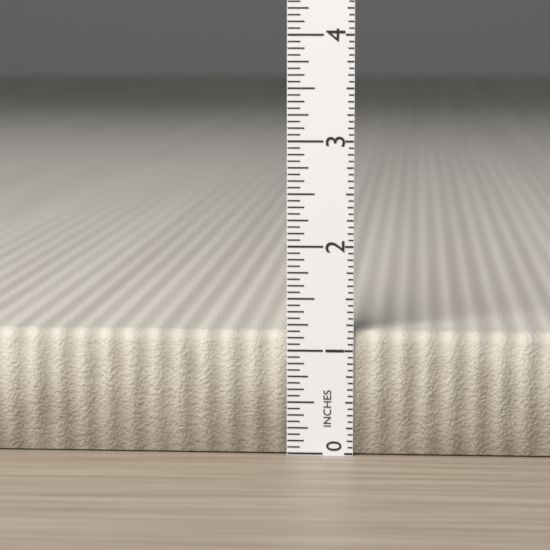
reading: 1.1875 in
